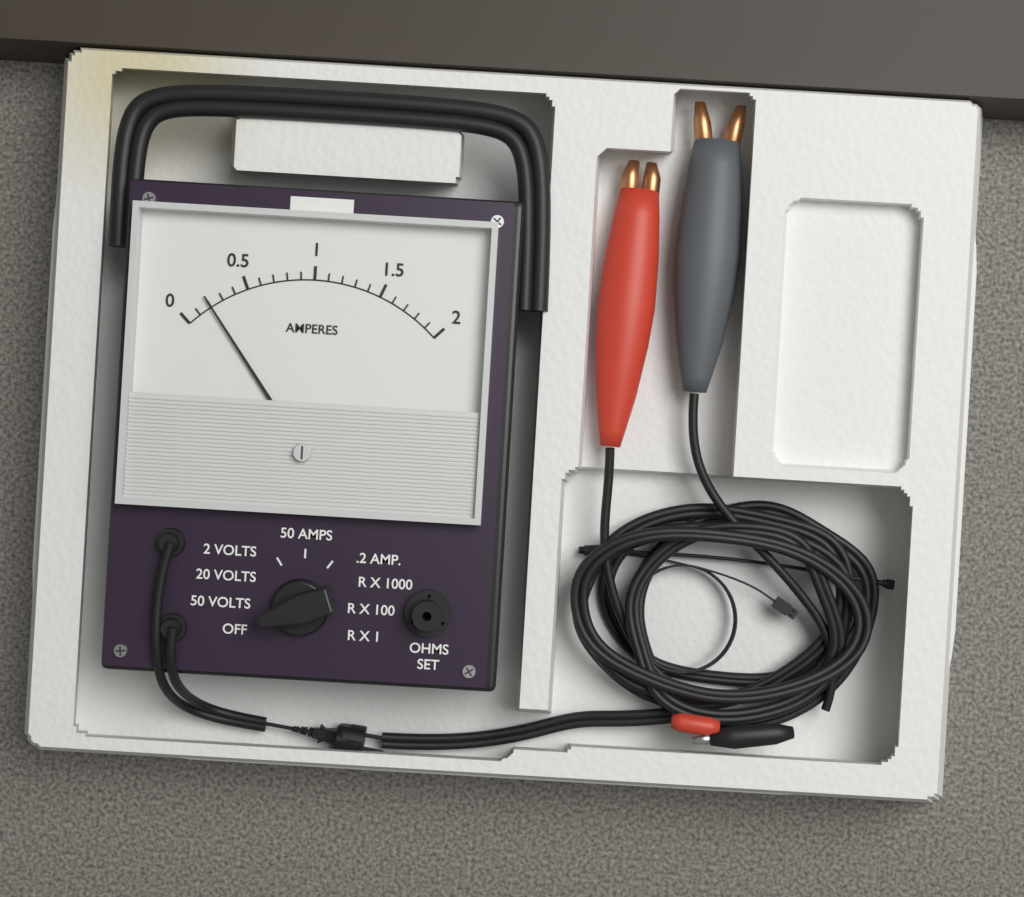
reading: 0.2 A
